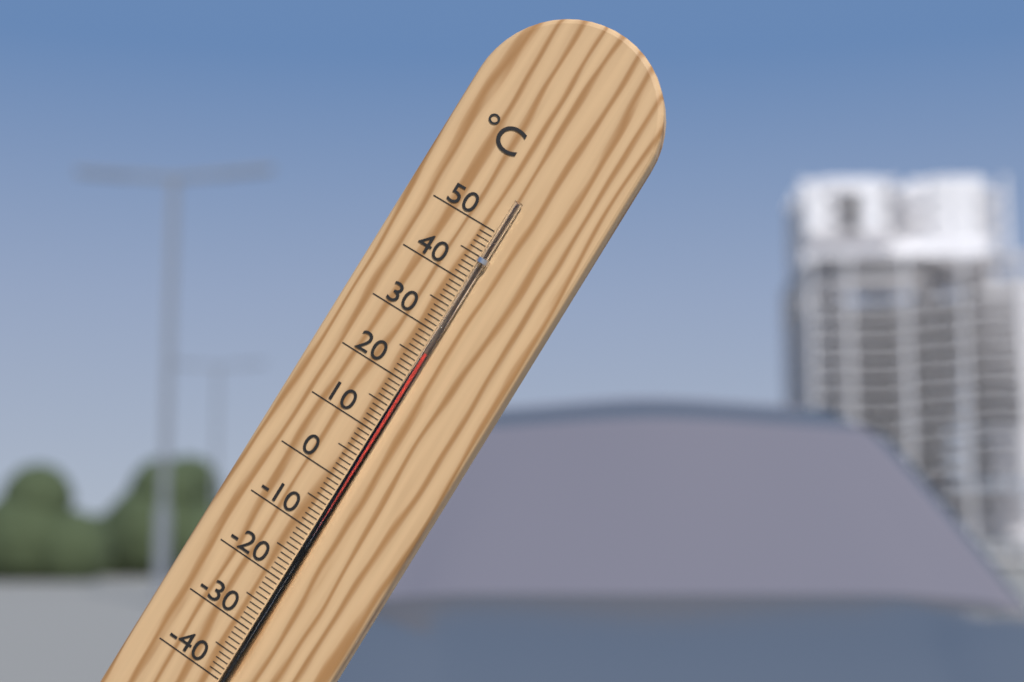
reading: 26 °C
